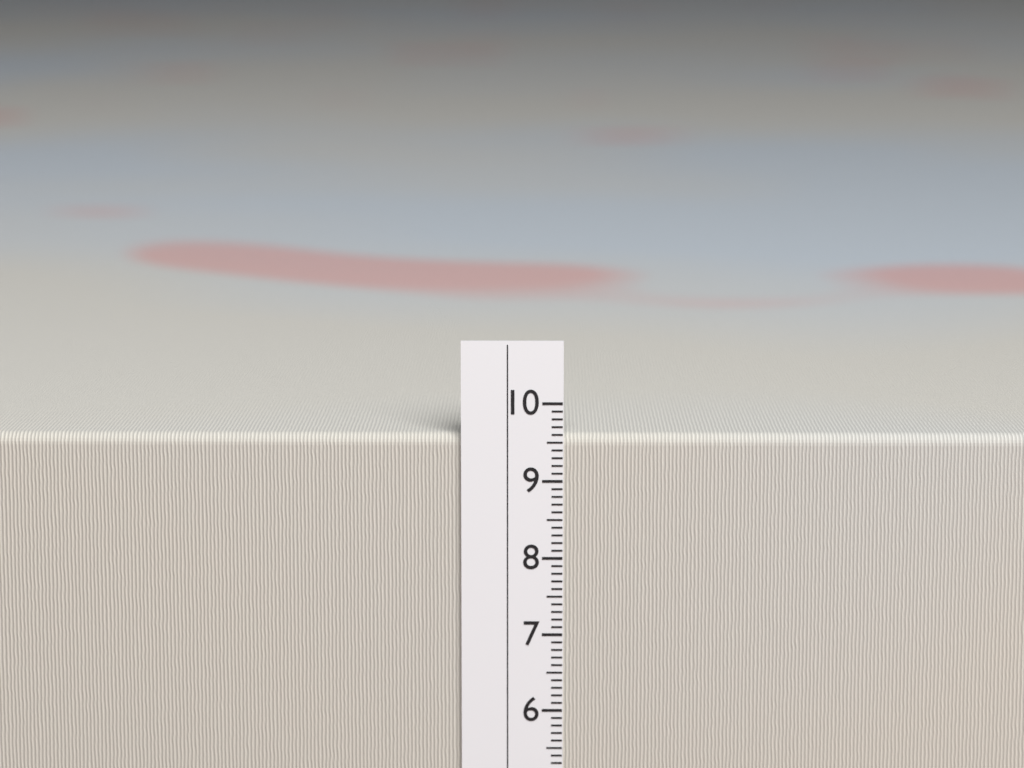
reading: 9.6 cm
